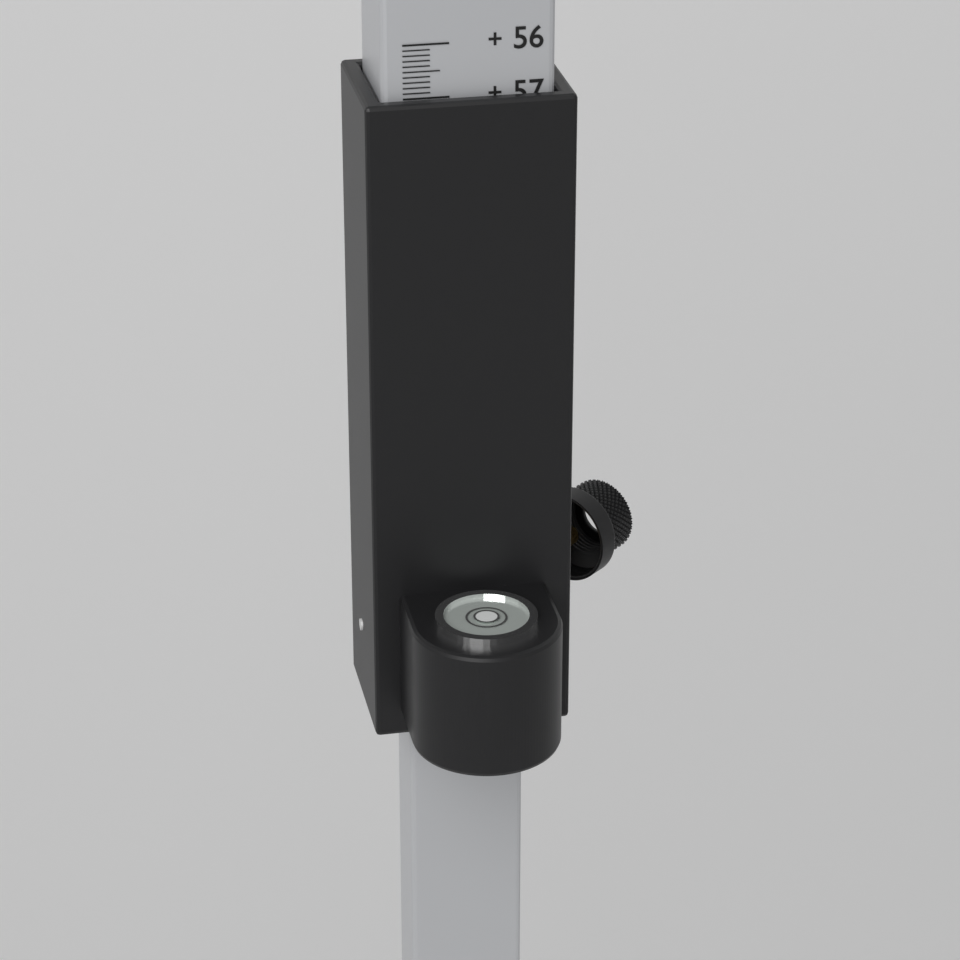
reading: 57.0 (no unit)
